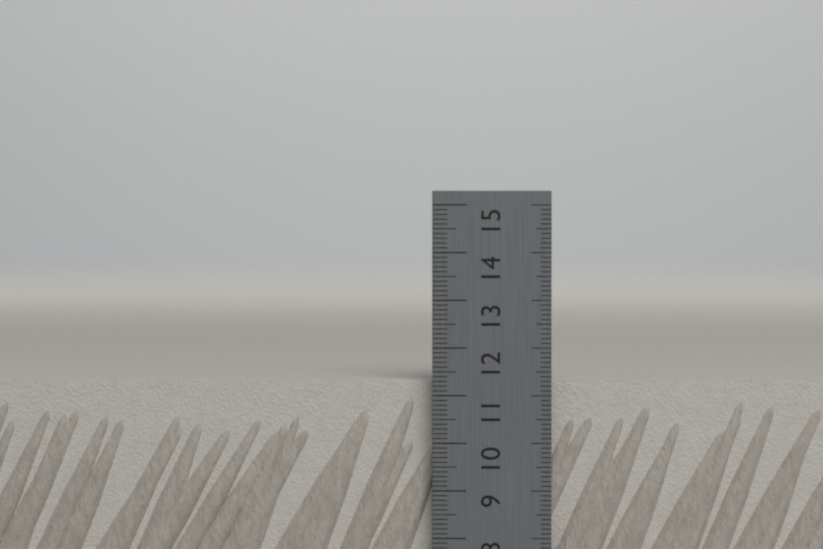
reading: 11.3 cm
